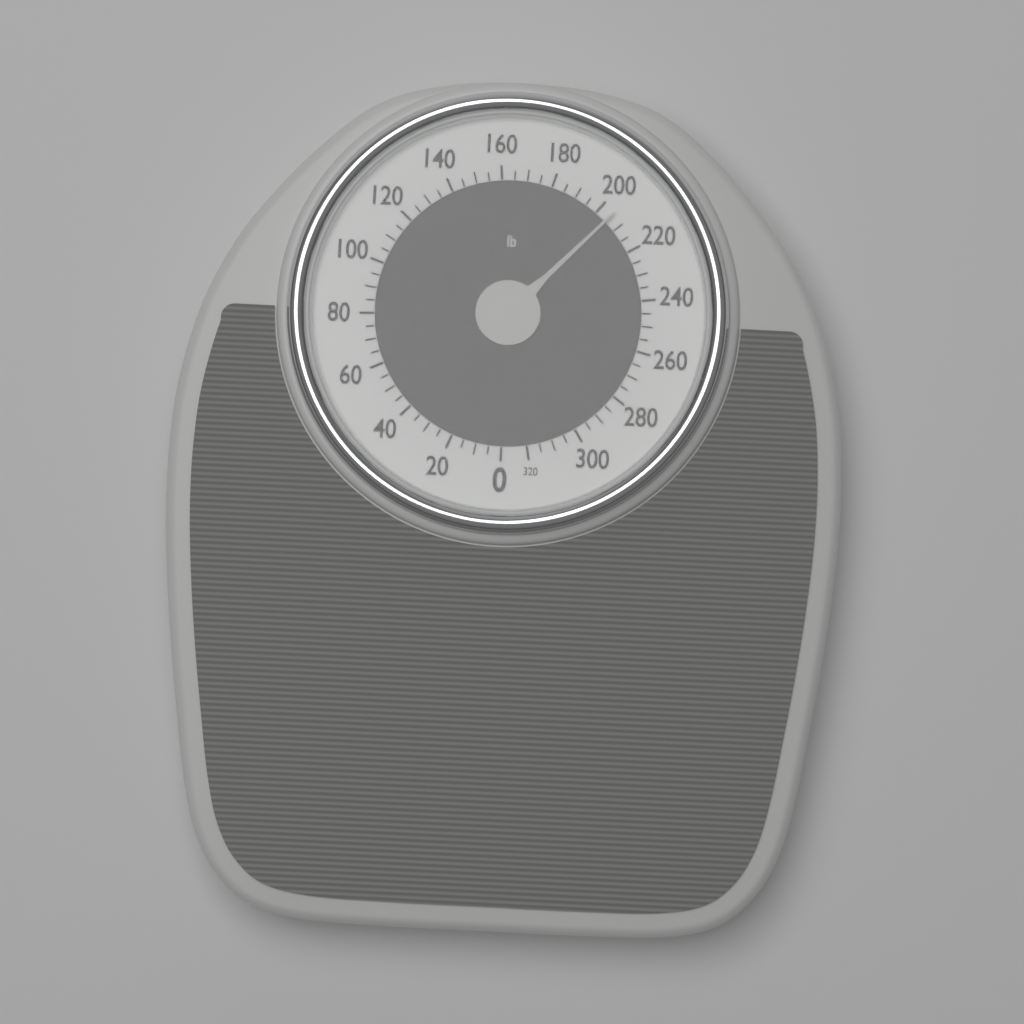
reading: 205 lb
